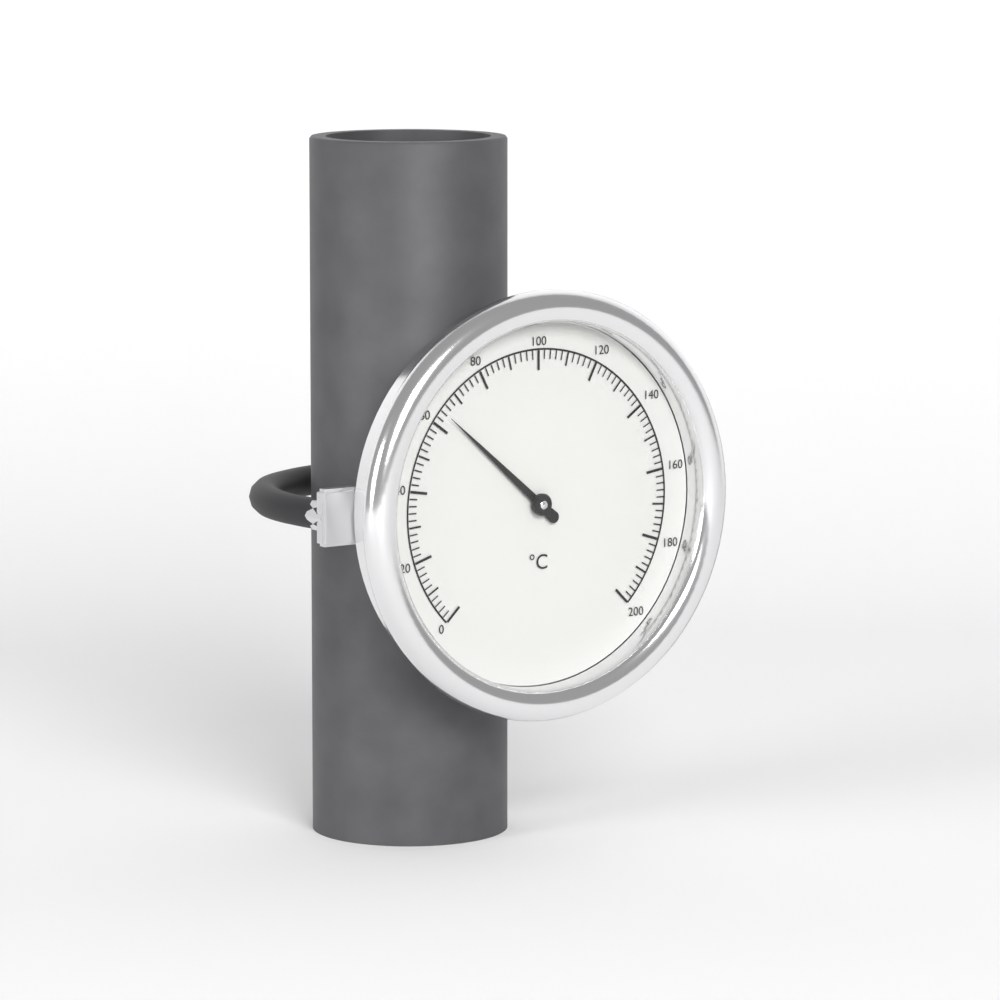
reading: 64 °C
